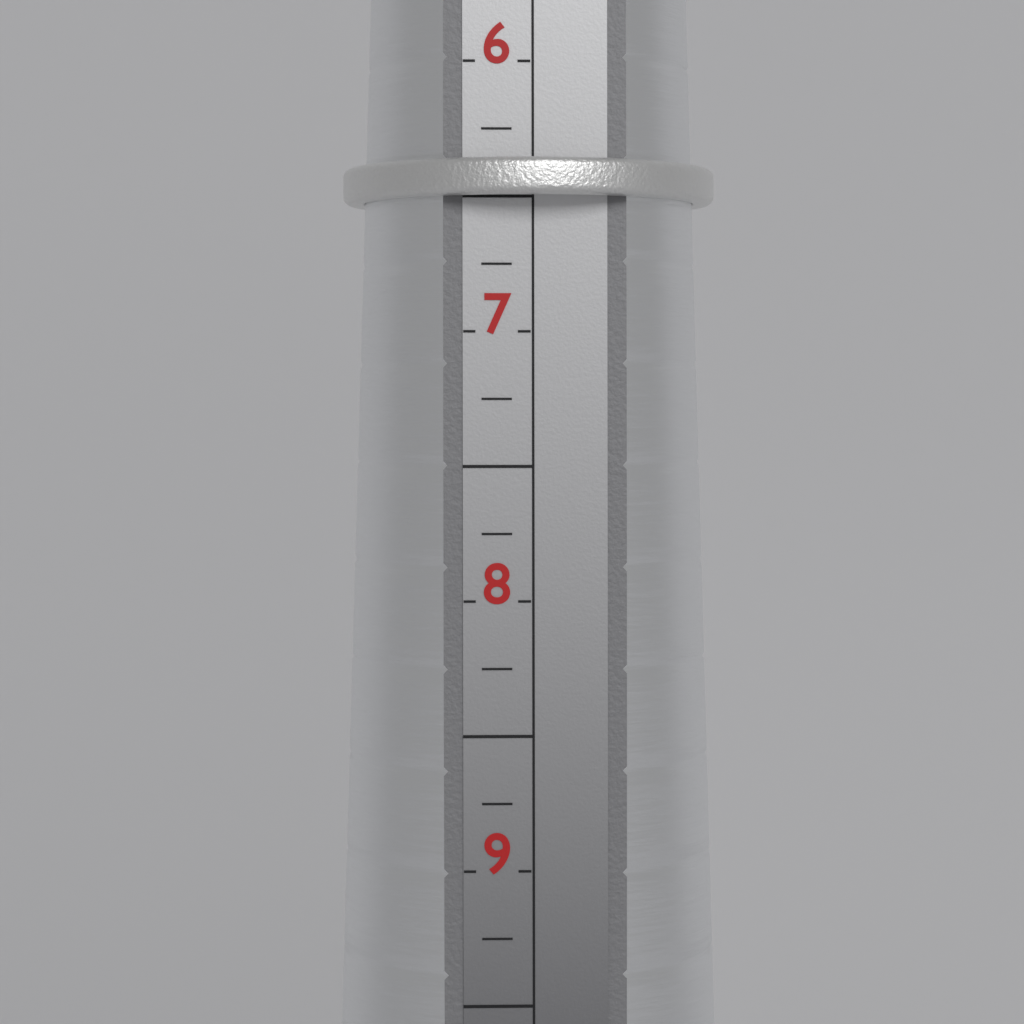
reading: 6.50 (no unit)
